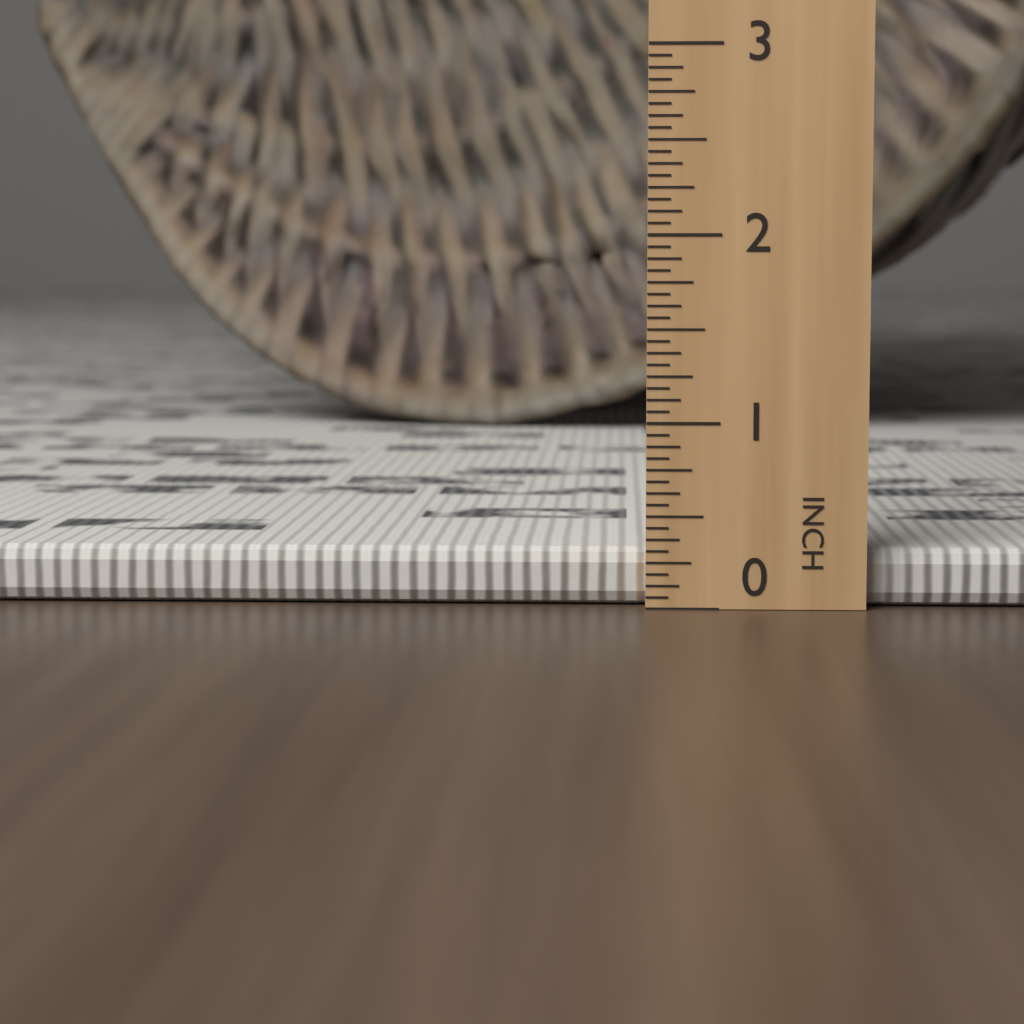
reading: 0.3125 in
